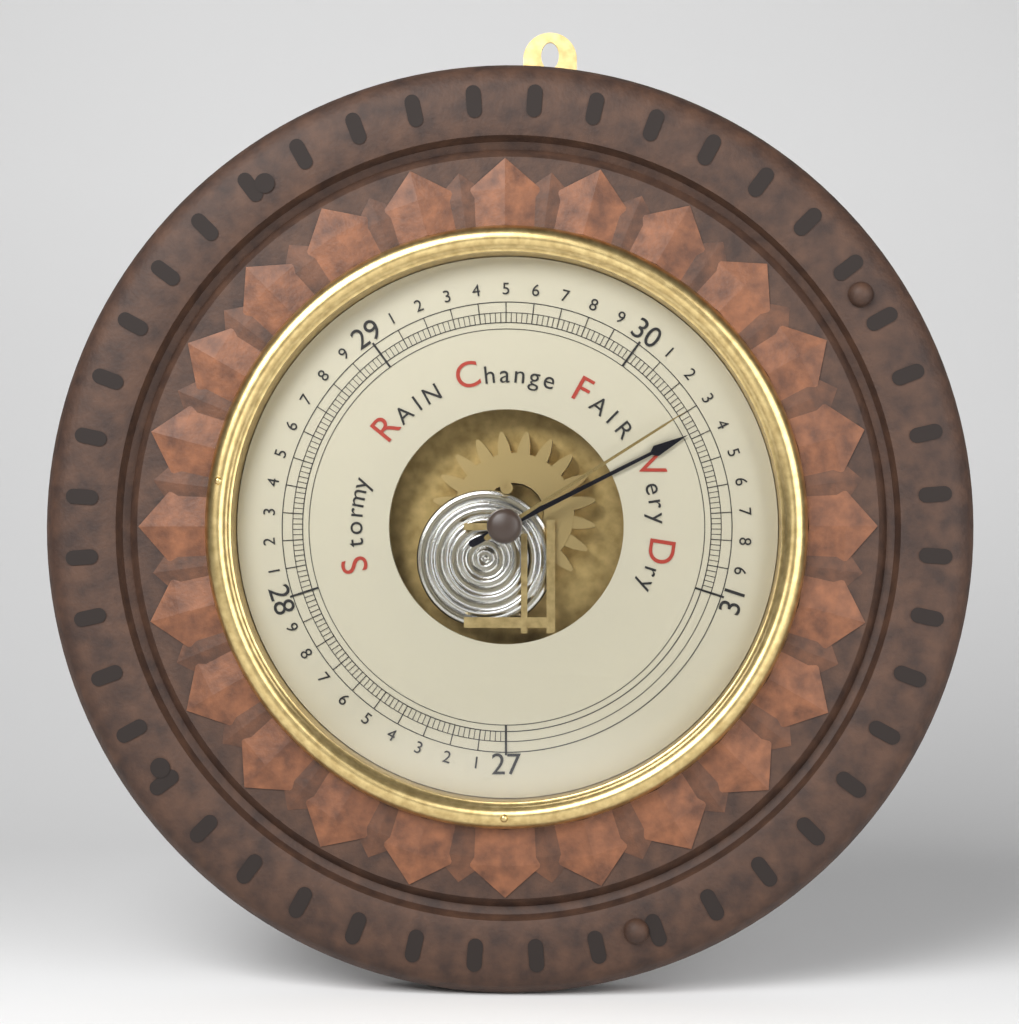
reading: 30.38 inHg
